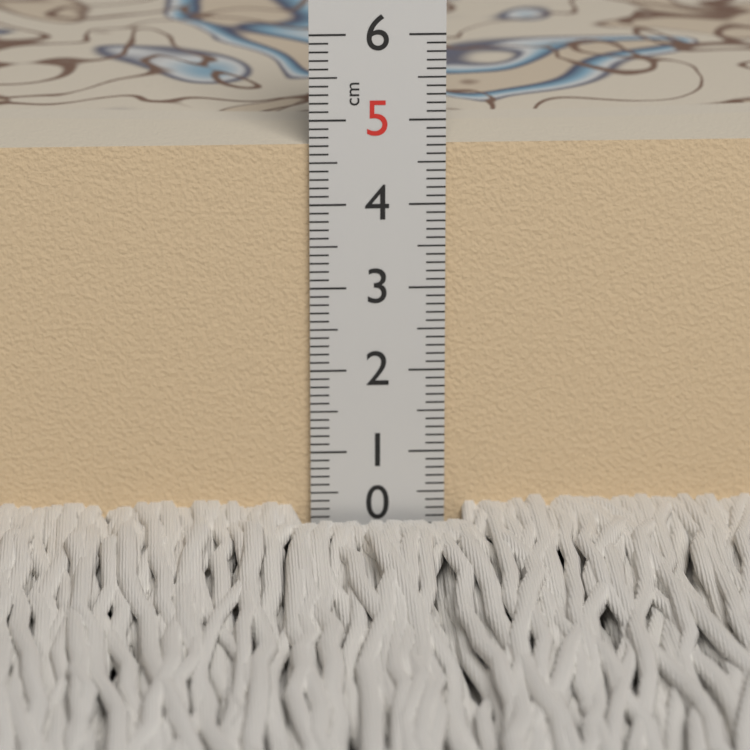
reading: 4.7 cm
